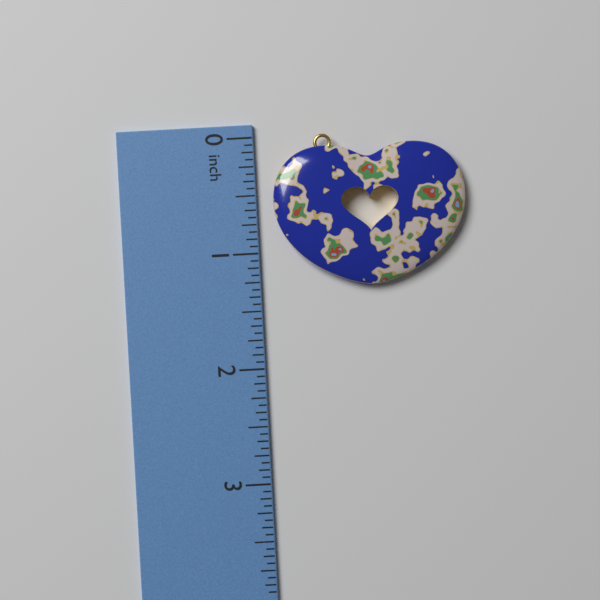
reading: 1.3125 in
